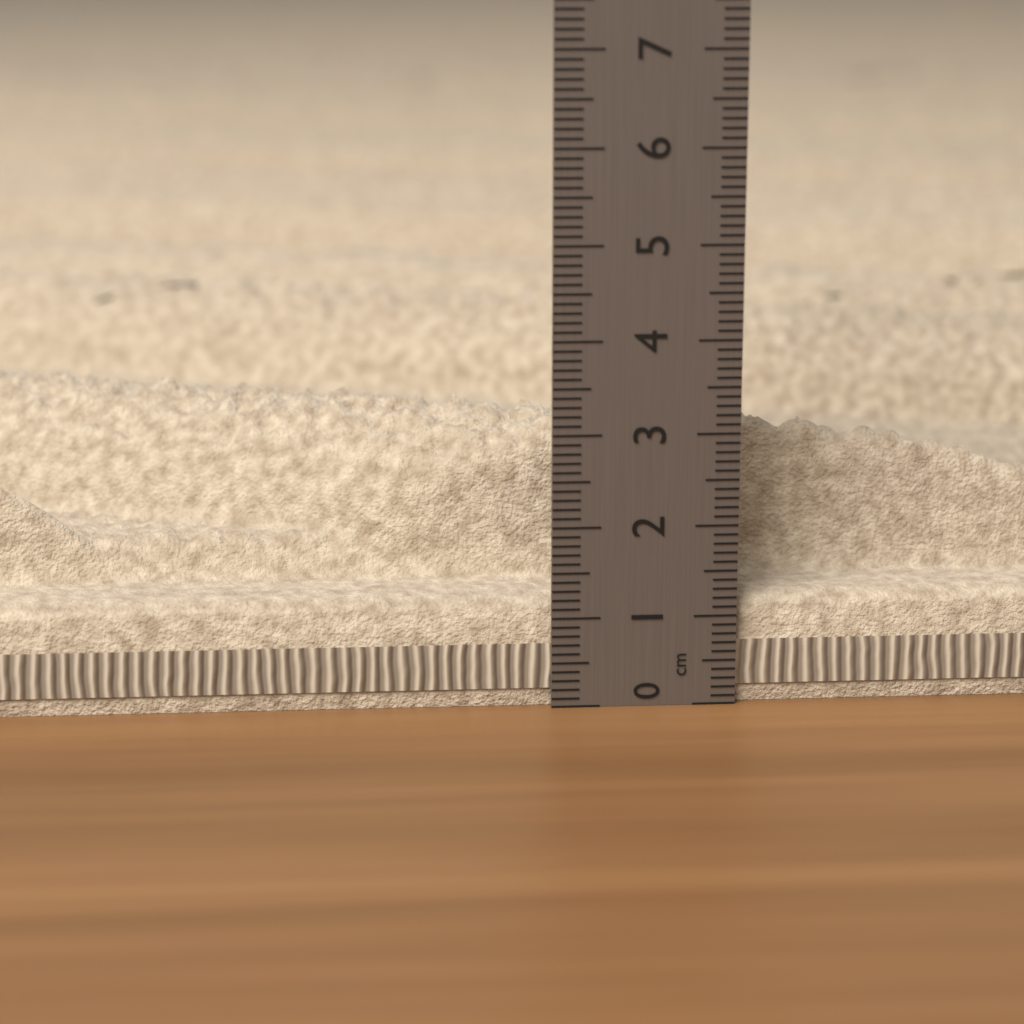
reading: 3.0 cm
